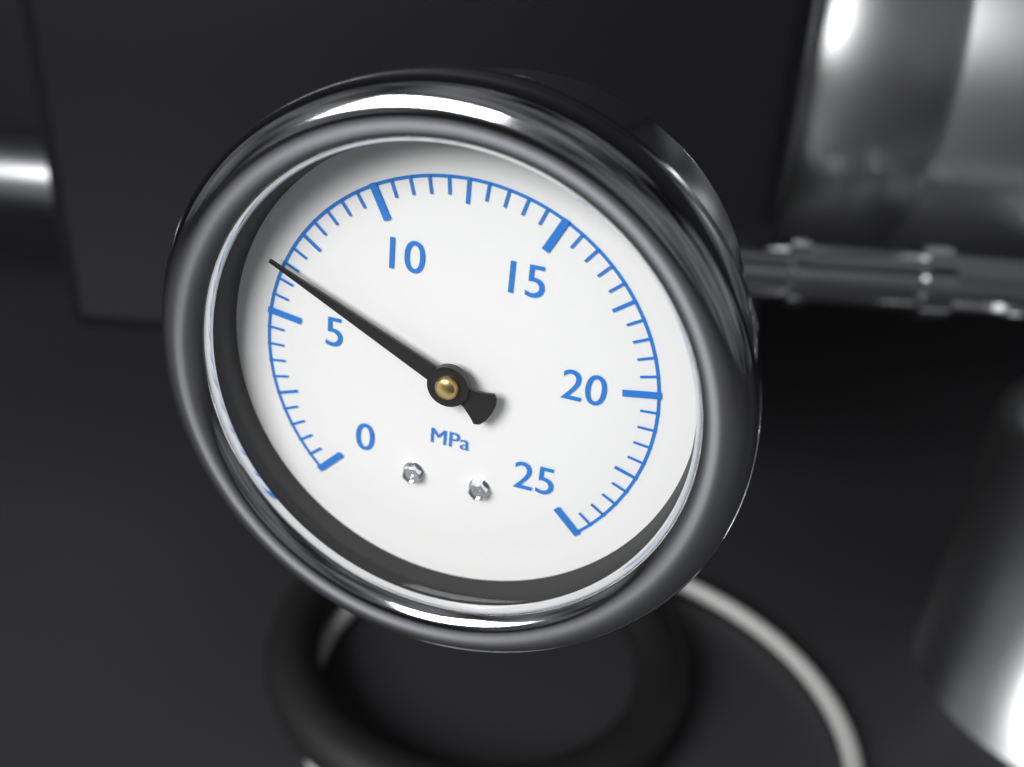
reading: 6.5 MPa
